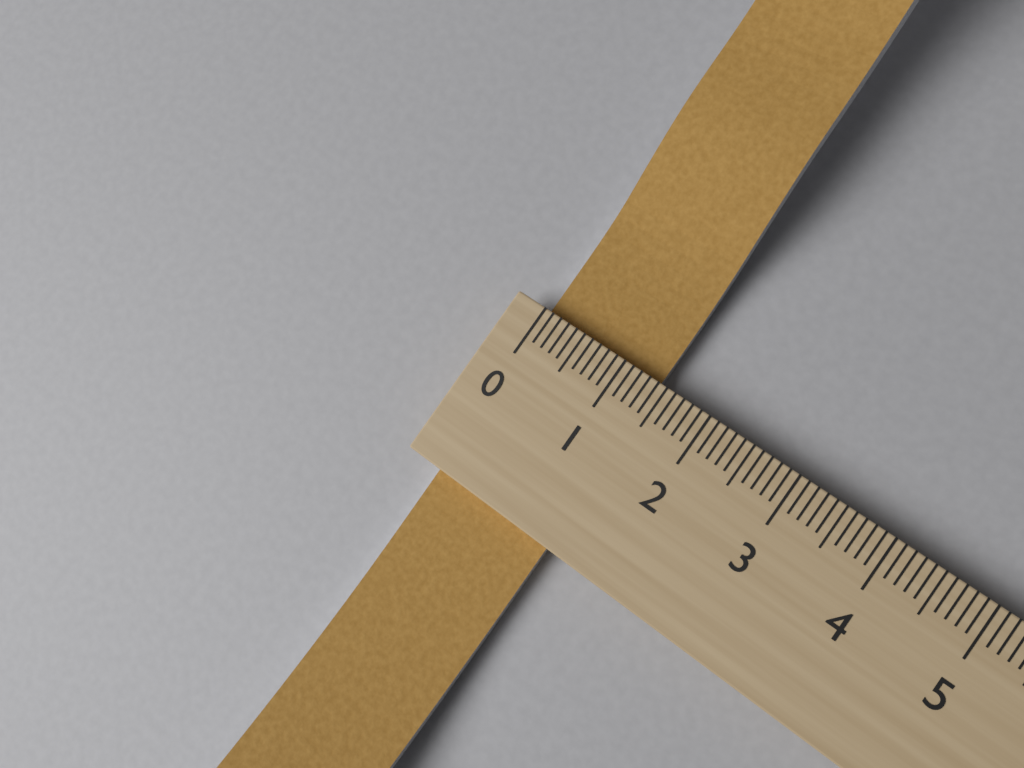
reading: 1.4 (no unit)
